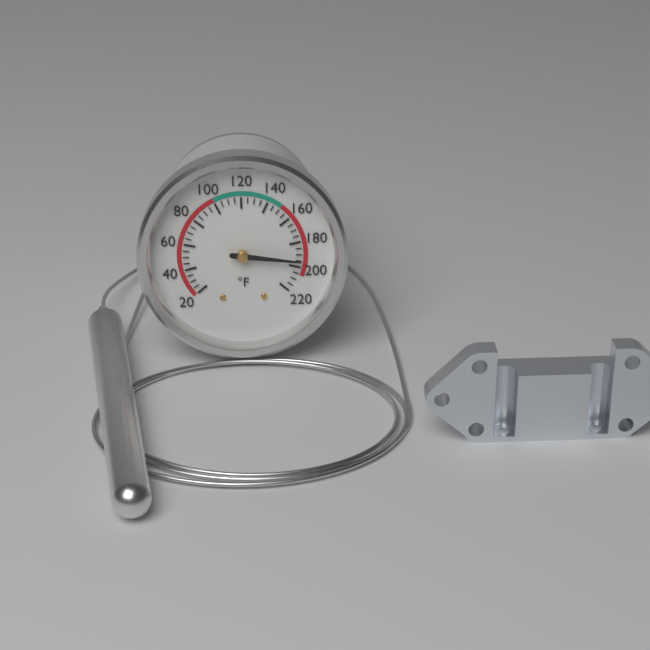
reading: 195 °F
